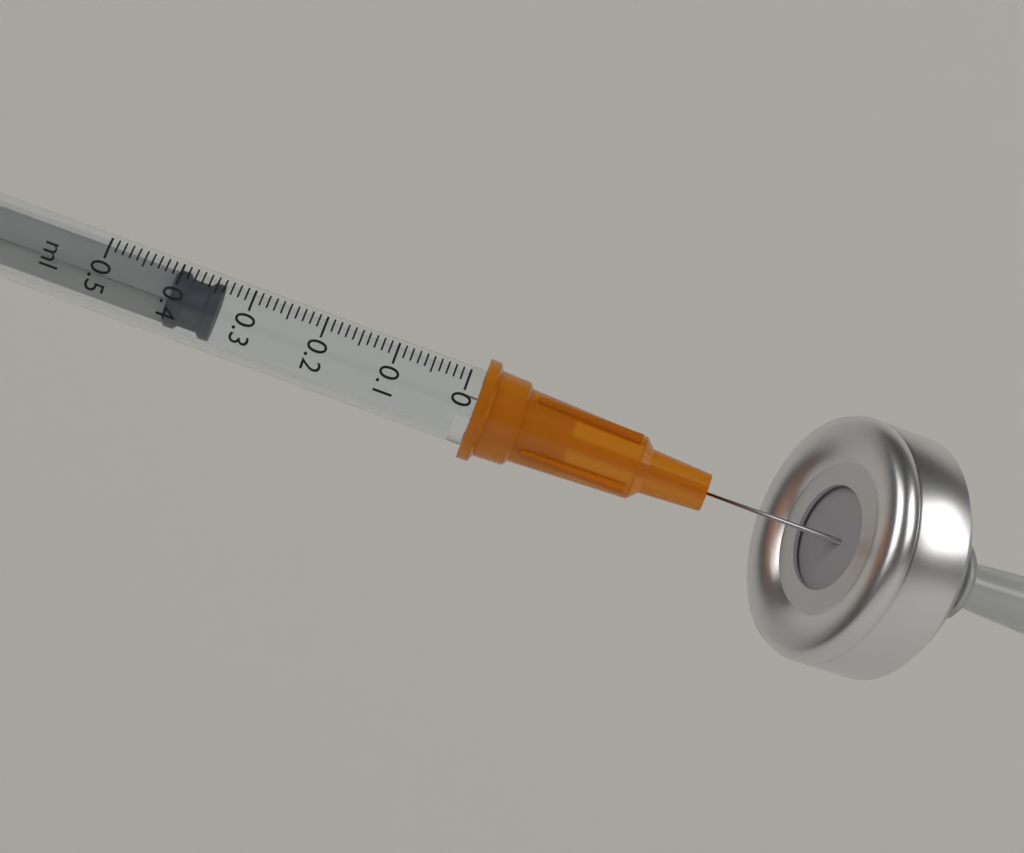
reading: 0.34 ml
